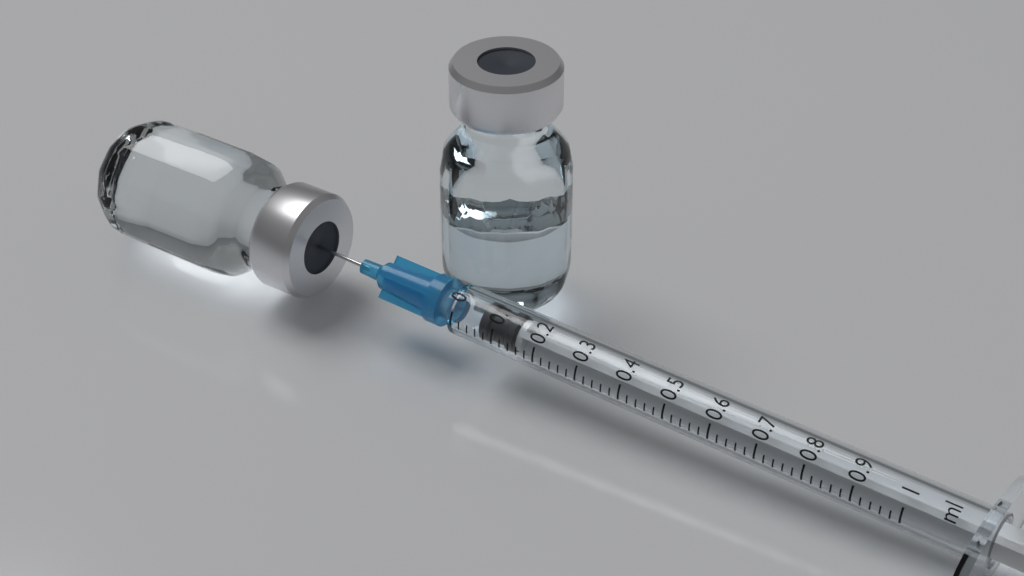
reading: 0.06 ml
